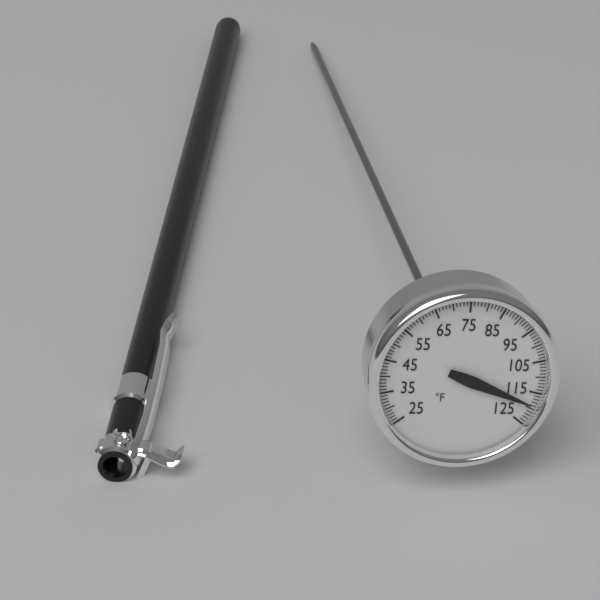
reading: 119 °F
